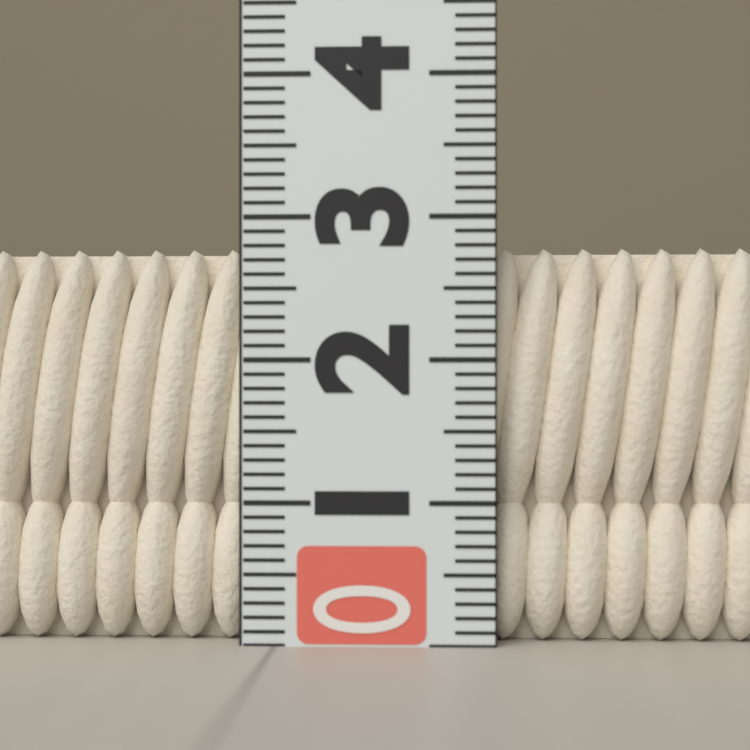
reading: 2.8 (no unit)
